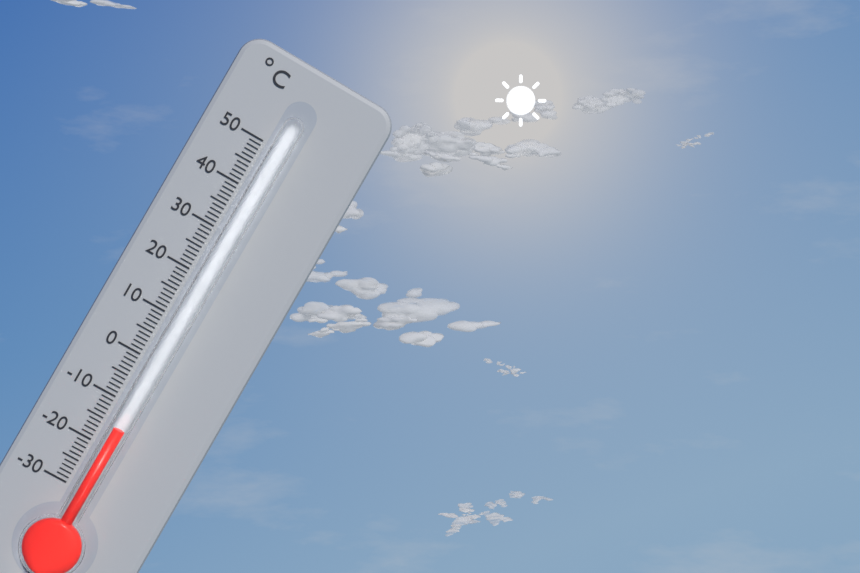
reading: -15 °C
